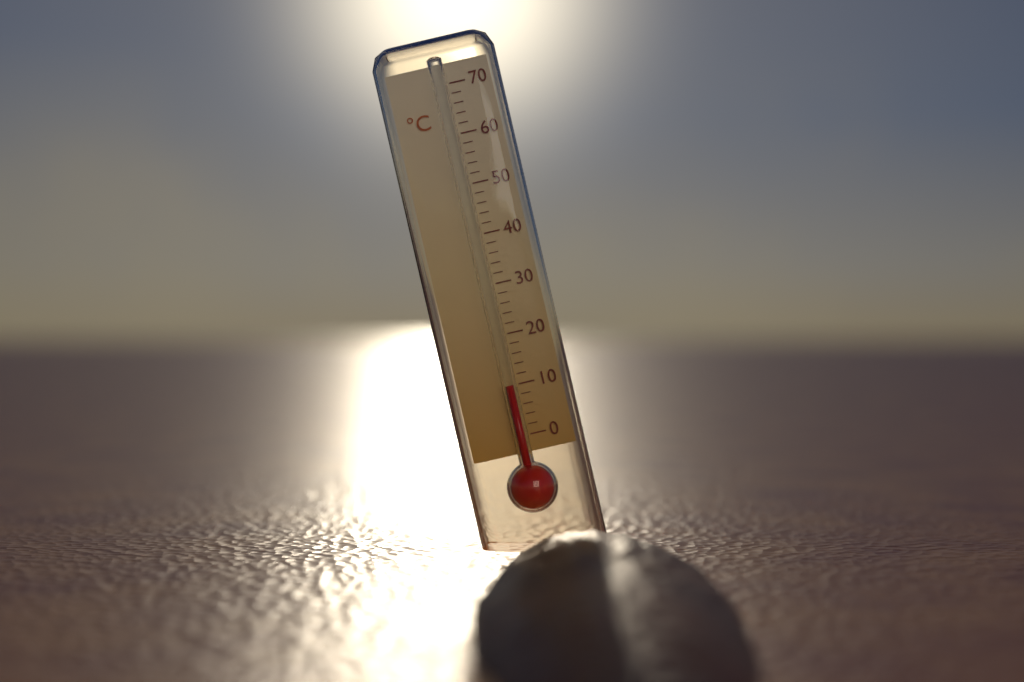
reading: 10 °C
